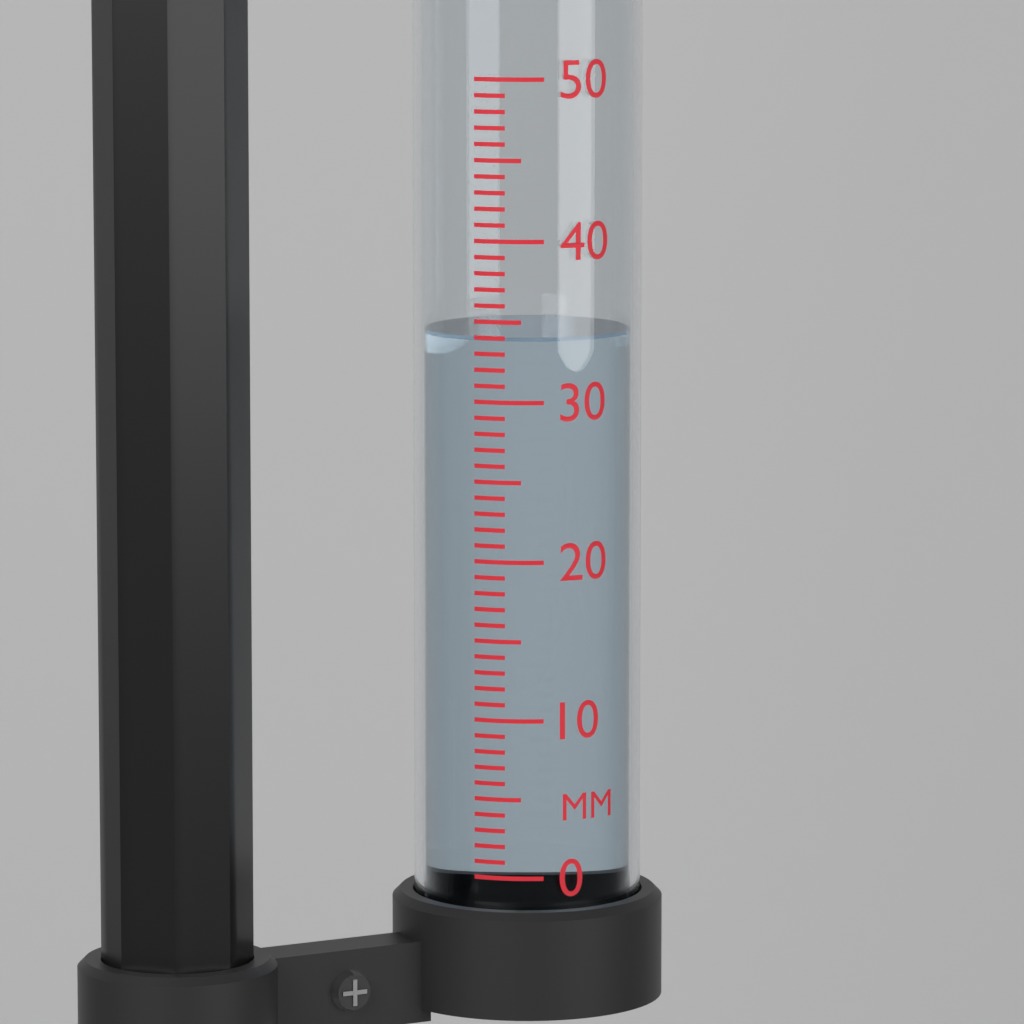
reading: 34 mm
